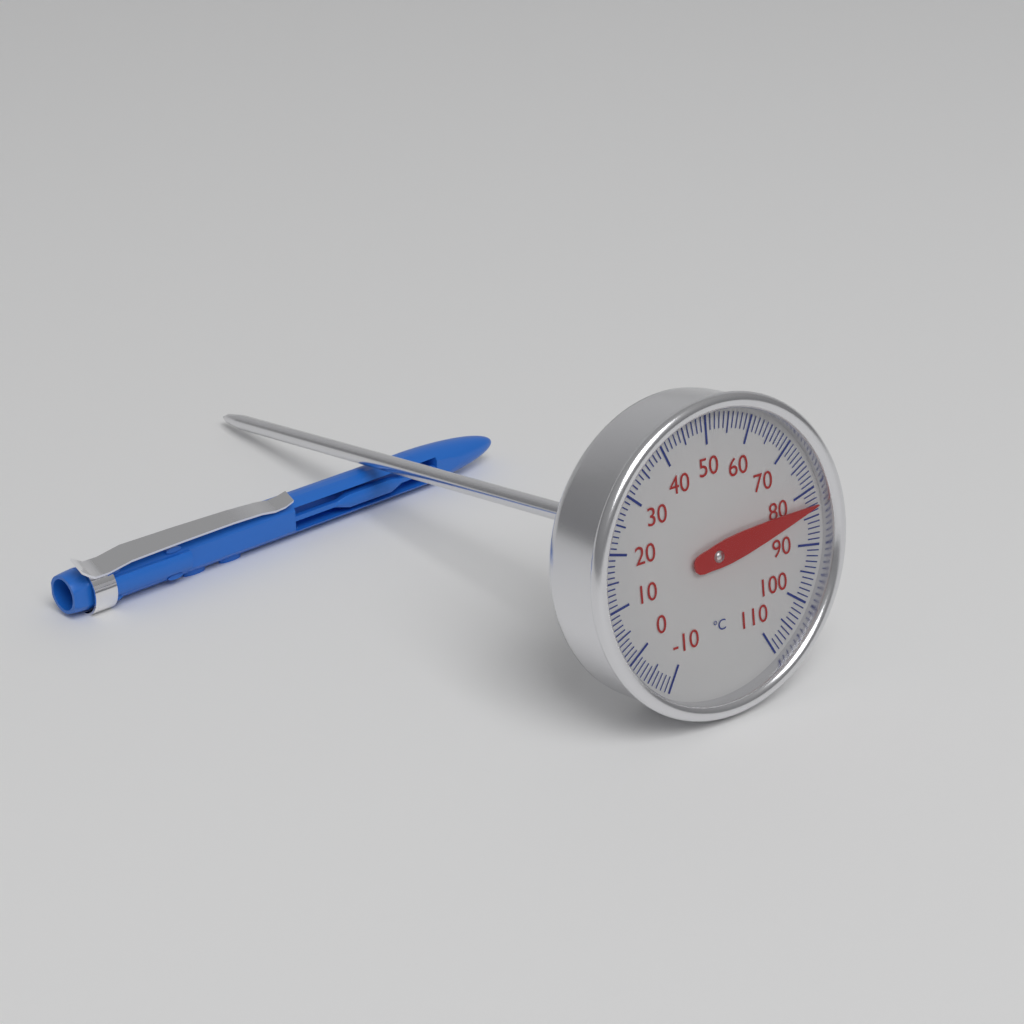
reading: 83 °C
